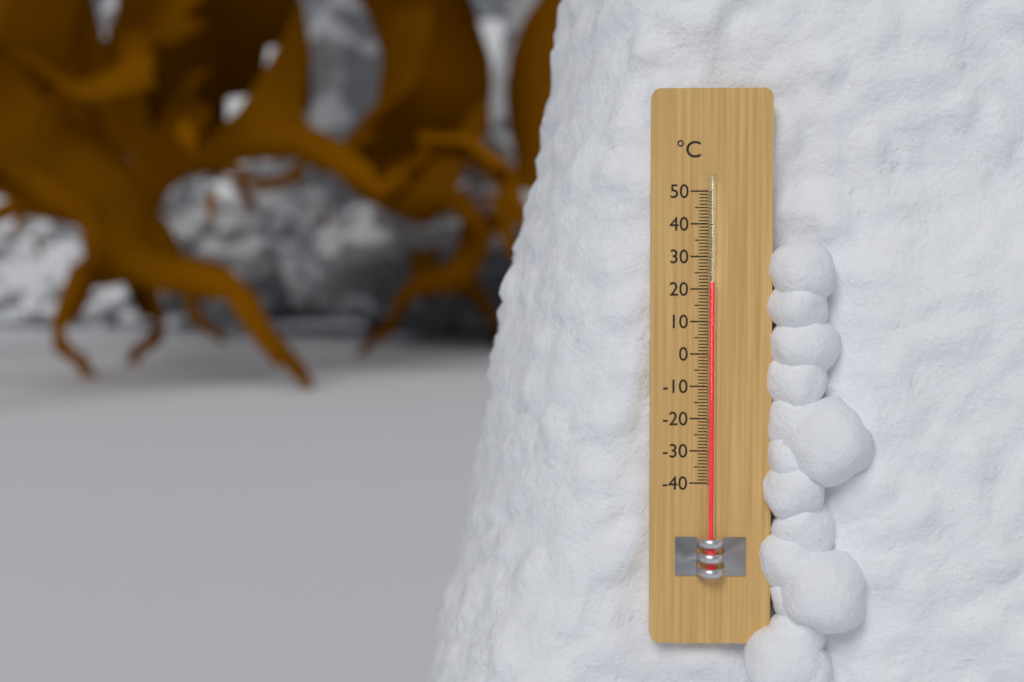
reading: 22 °C
